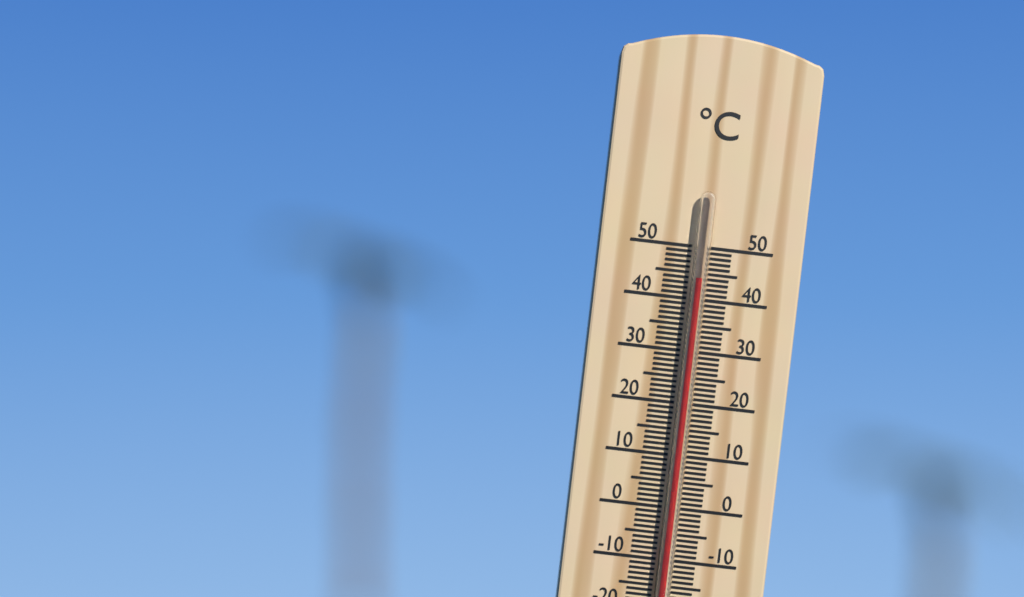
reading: 44 °C
